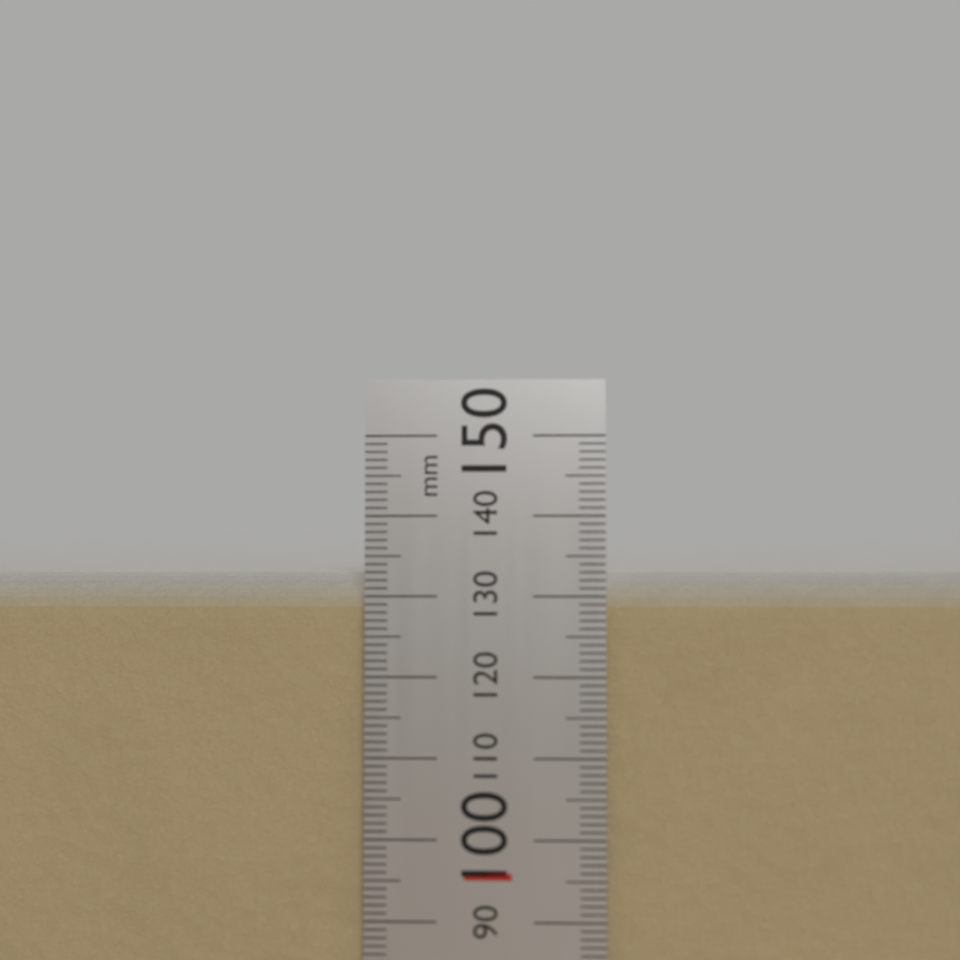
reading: 133 mm
